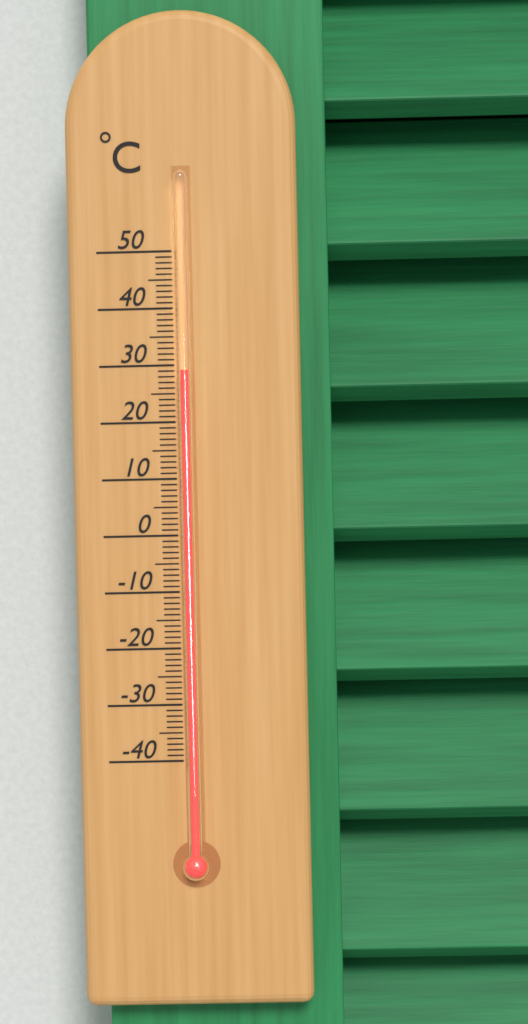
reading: 29 °C
